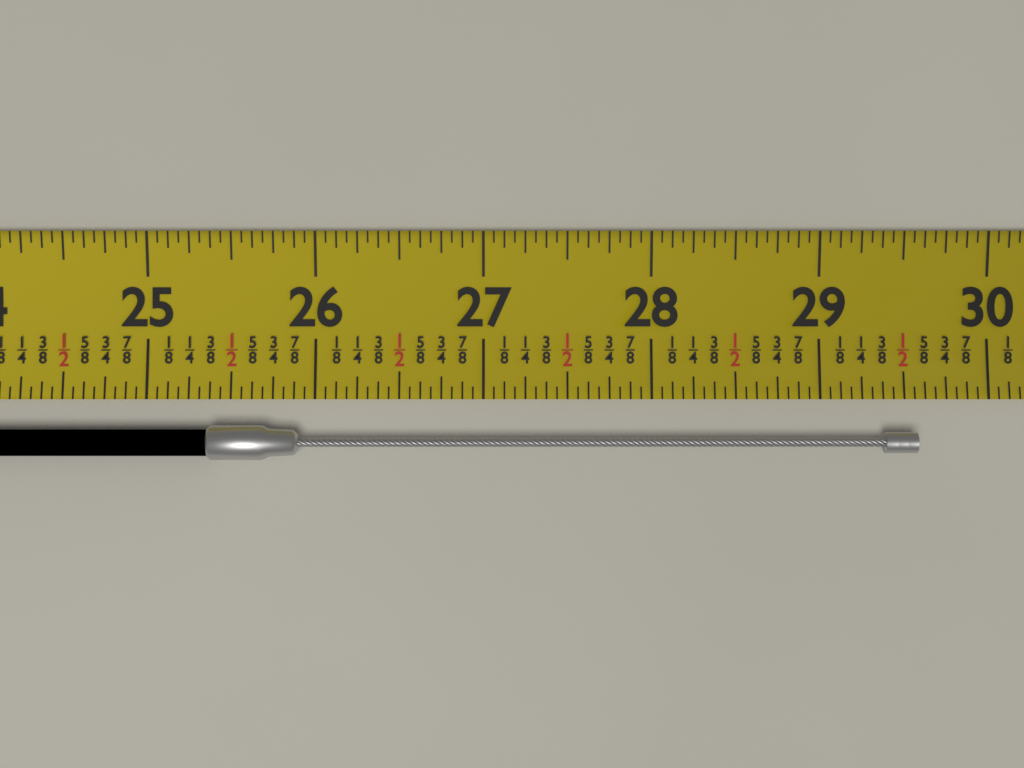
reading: 29.5600 (no unit)
